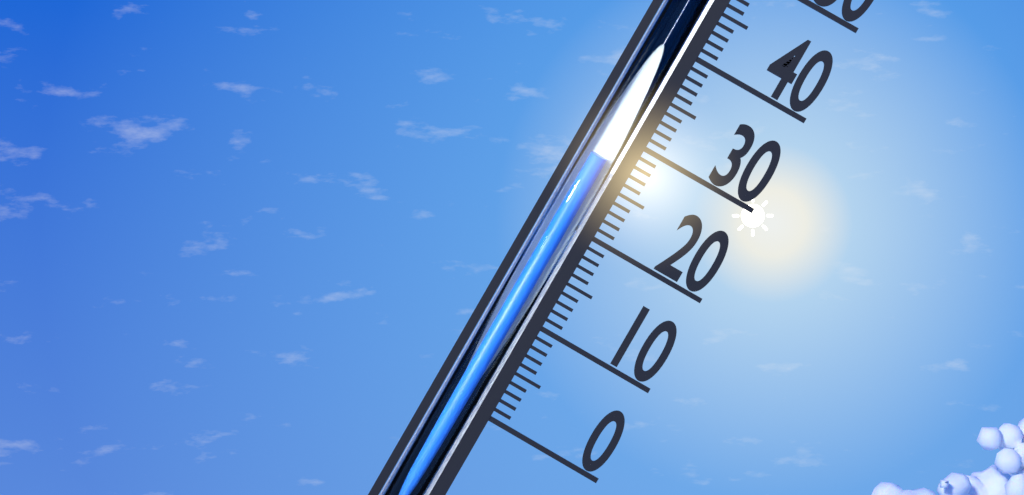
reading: 27 (no unit)
